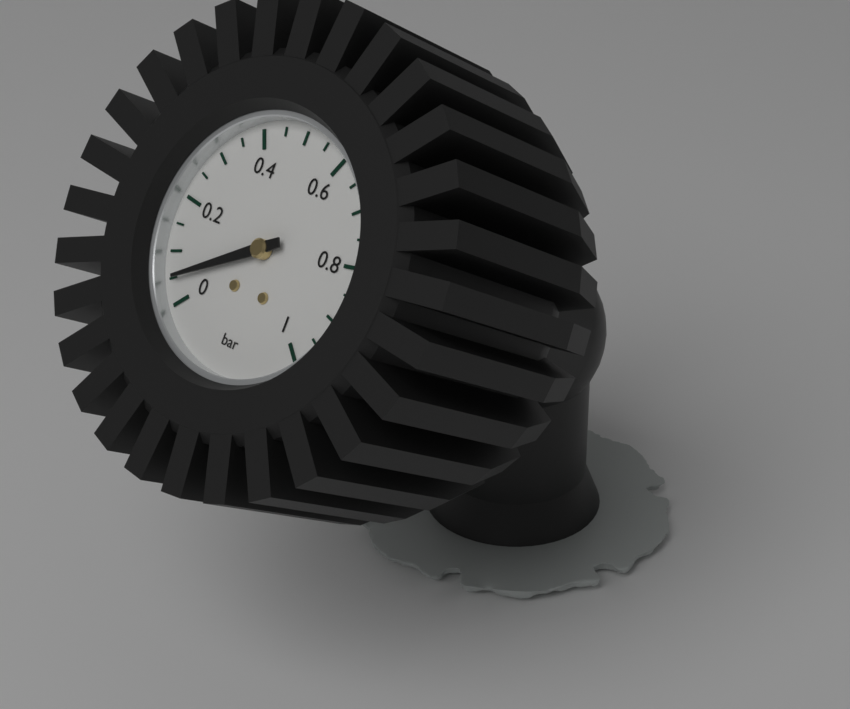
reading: 0.05 bar
